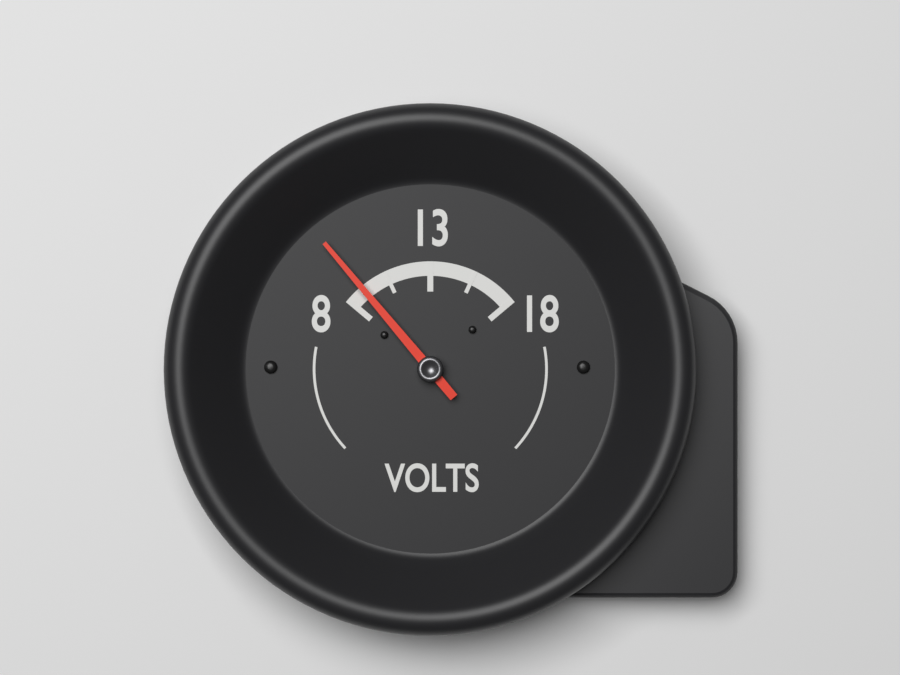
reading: 9.0 V
